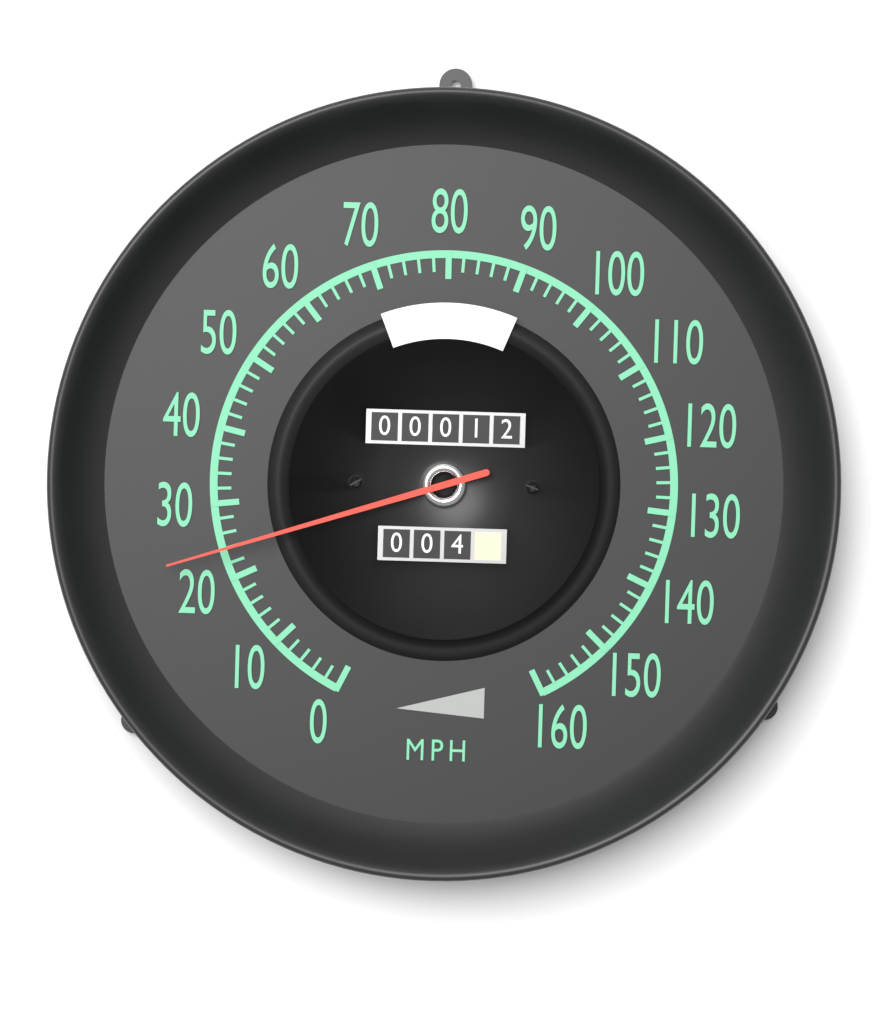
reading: 24 mph
